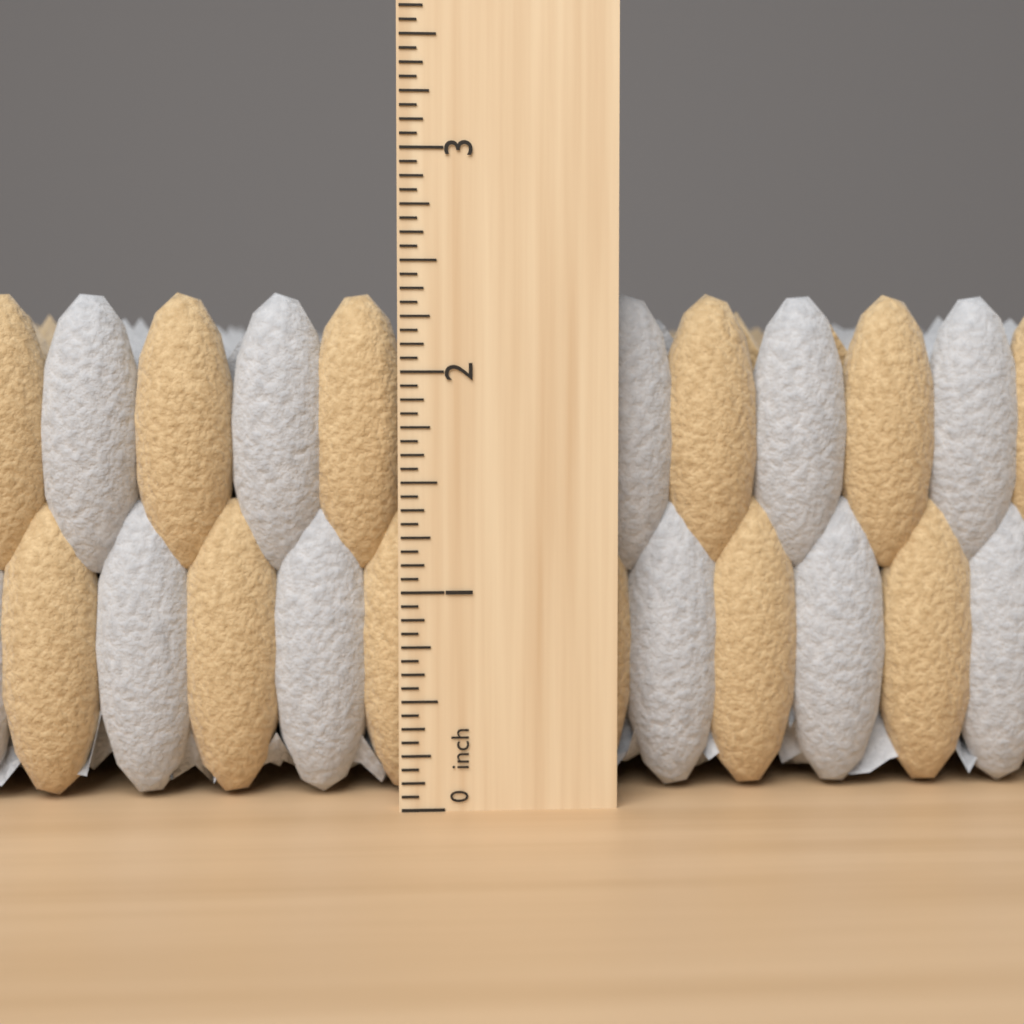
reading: 2.3750 inch
